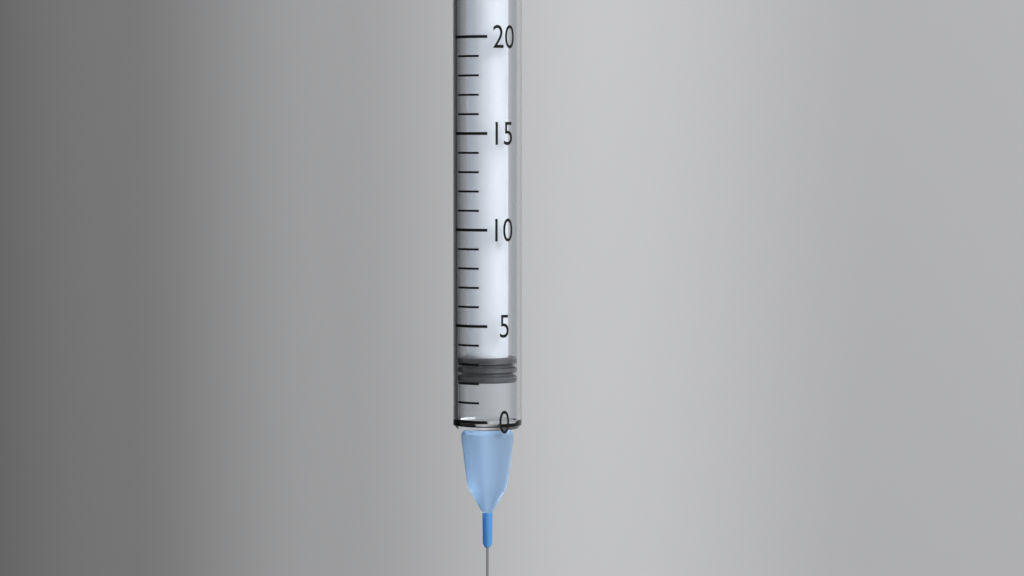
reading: 2 (no unit)
